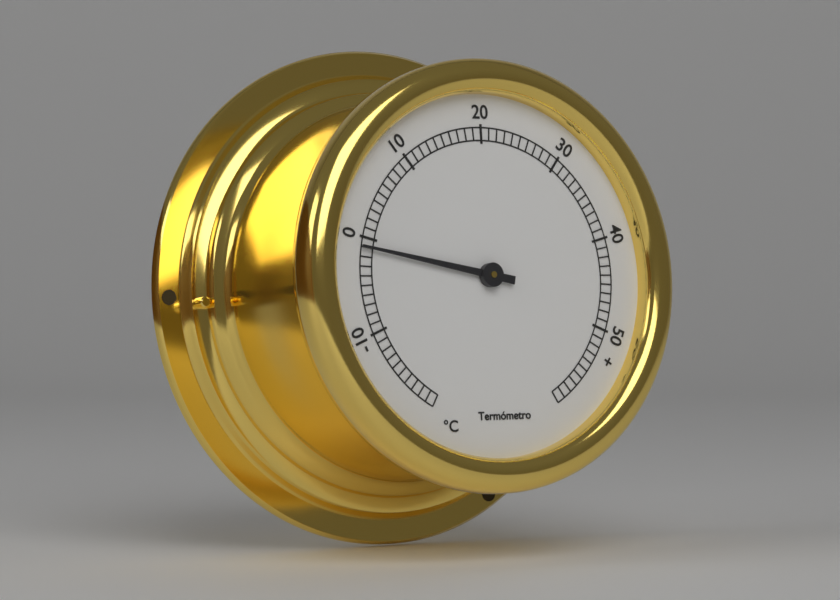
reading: -1 °C
